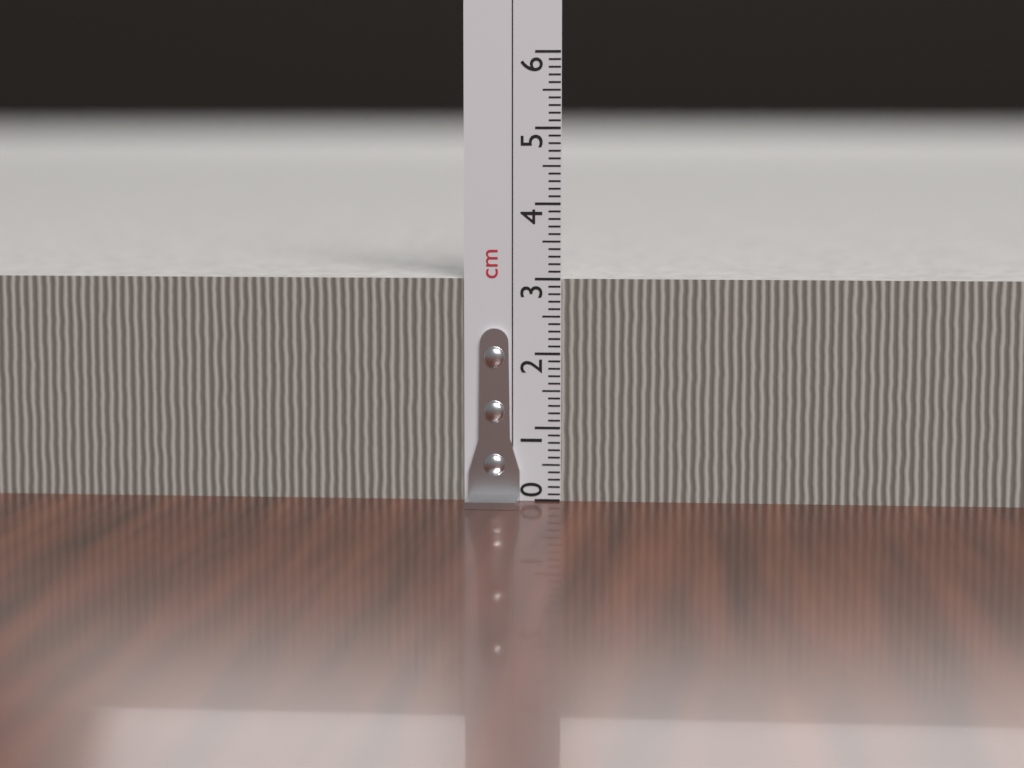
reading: 3.0 cm
